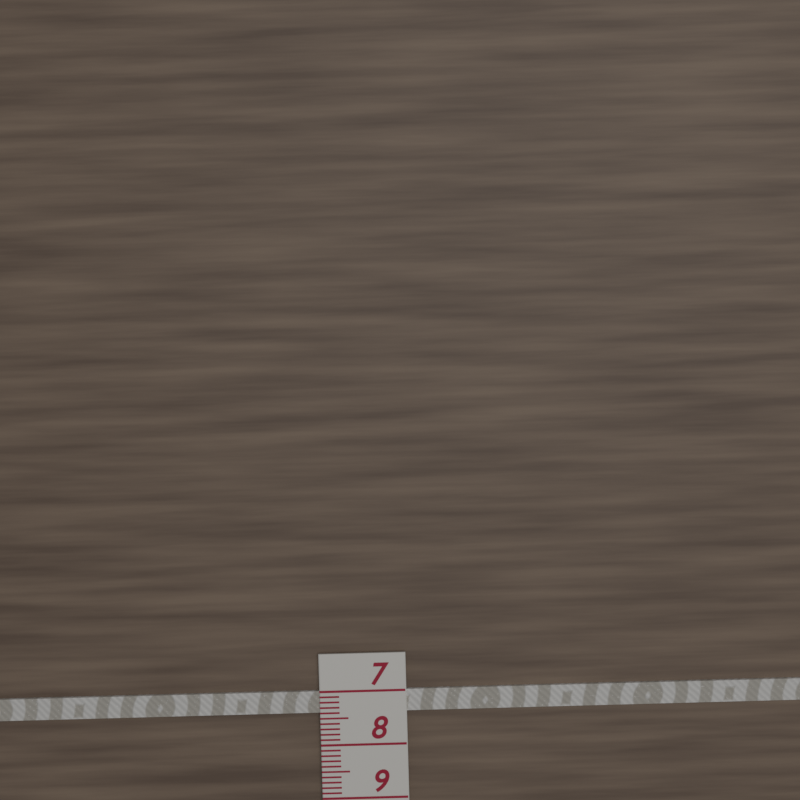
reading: 7.4 (no unit)
